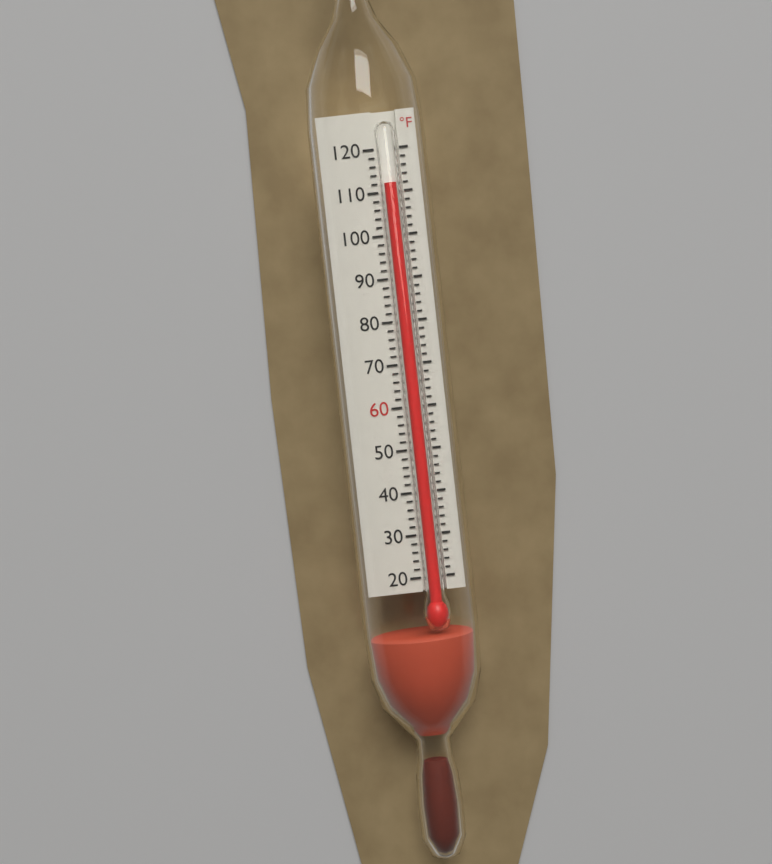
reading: 112 °F
